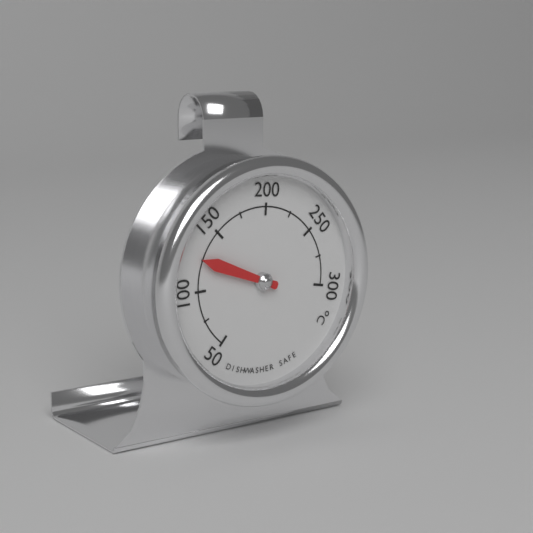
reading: 125 °C
